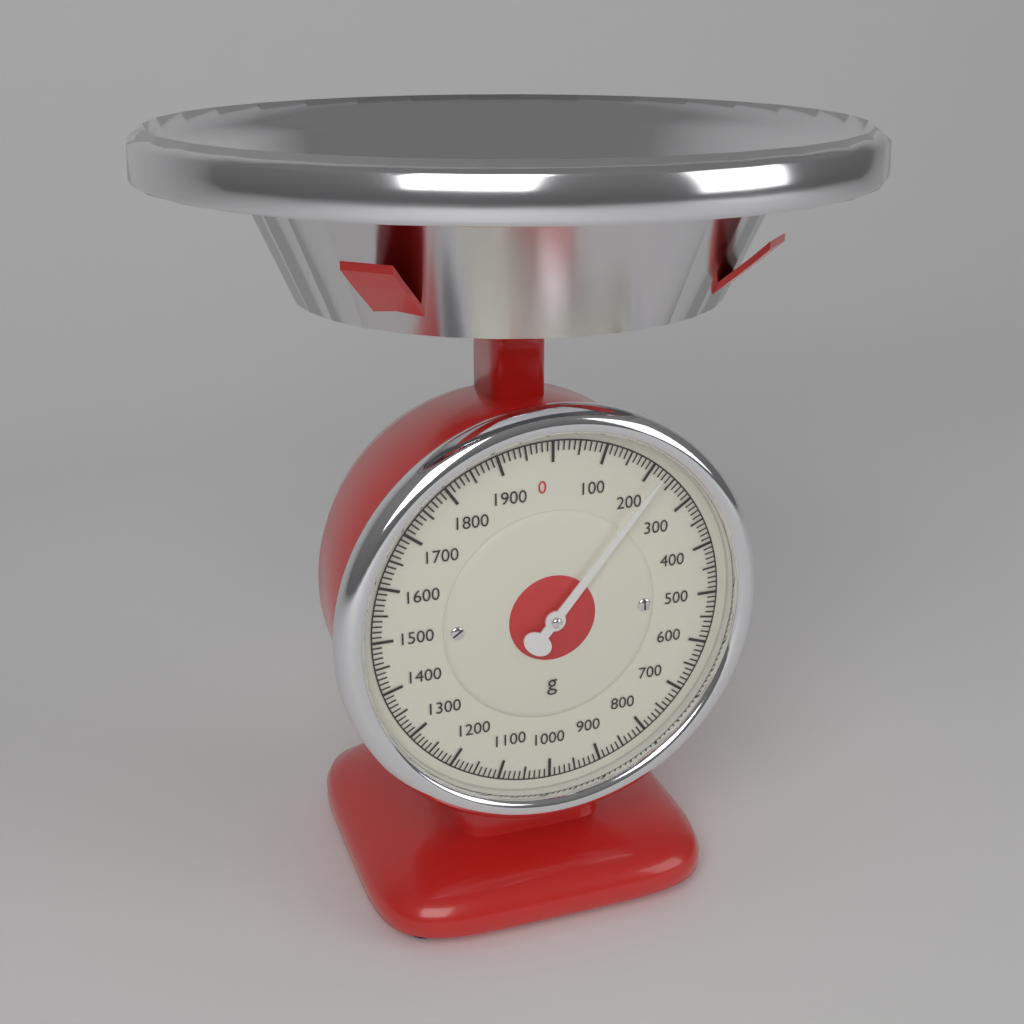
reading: 220 g
